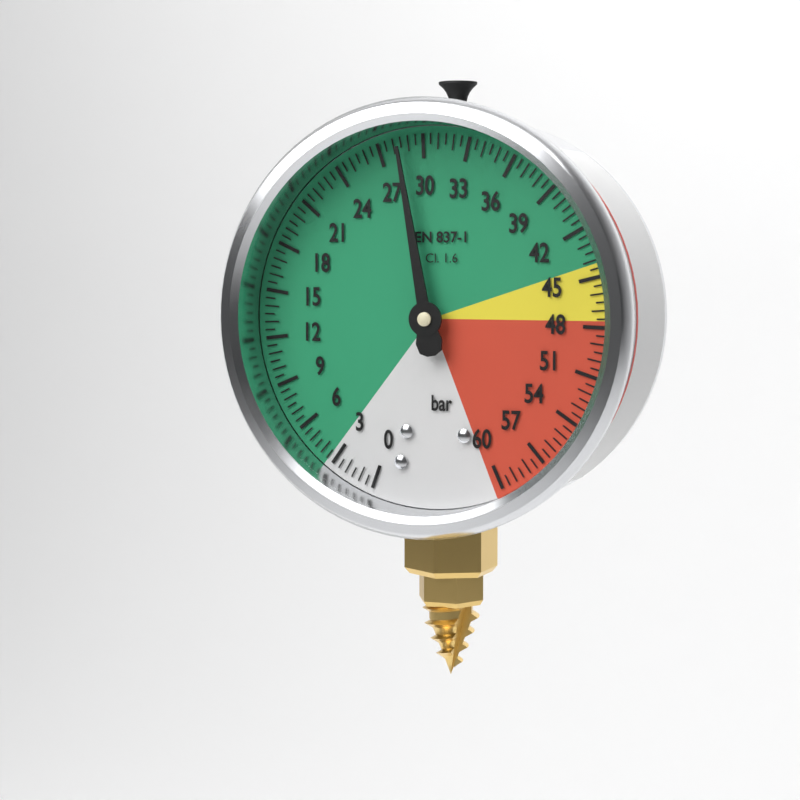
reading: 28.5 bar
